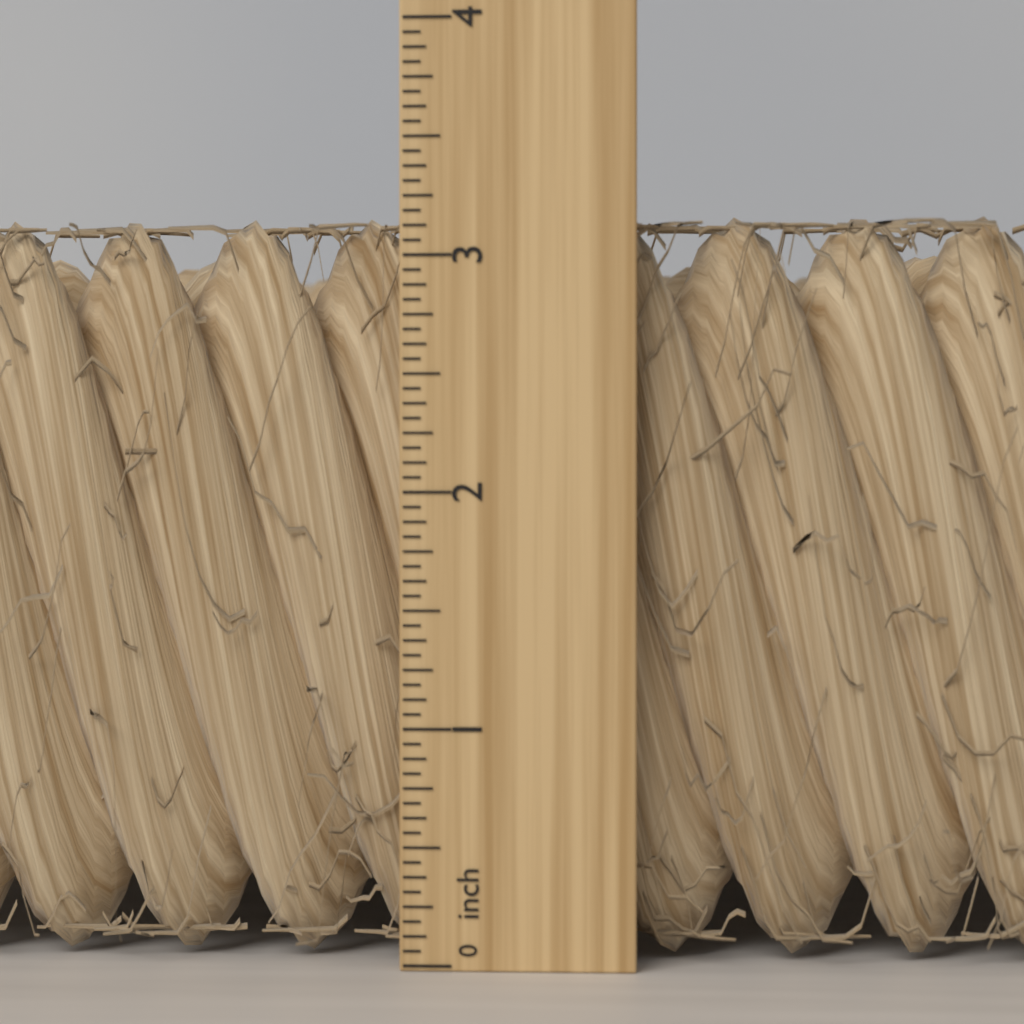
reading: 3.1875 inch
